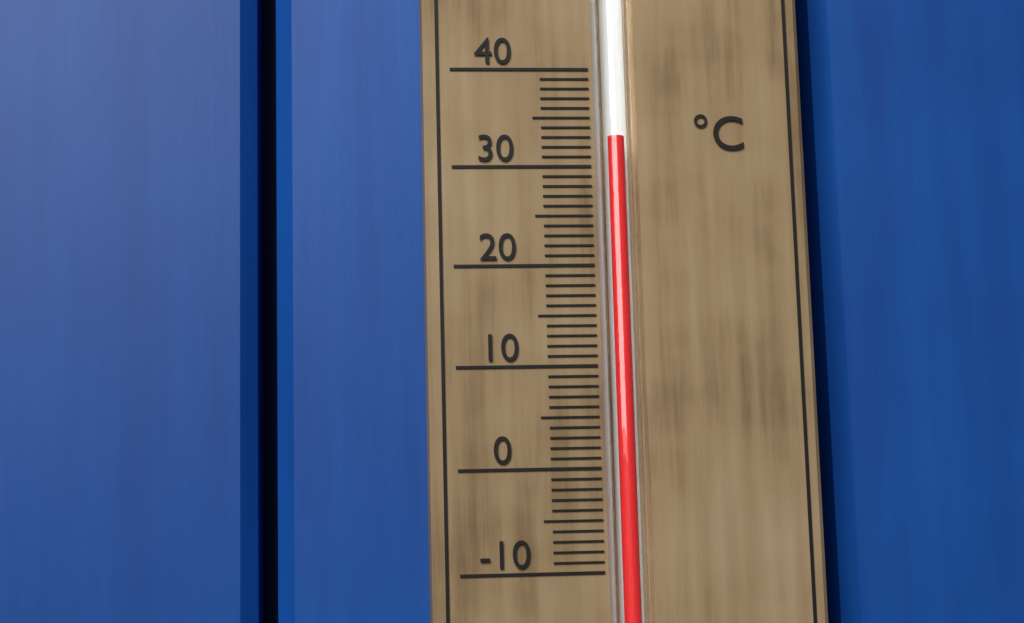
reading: 33 °C
